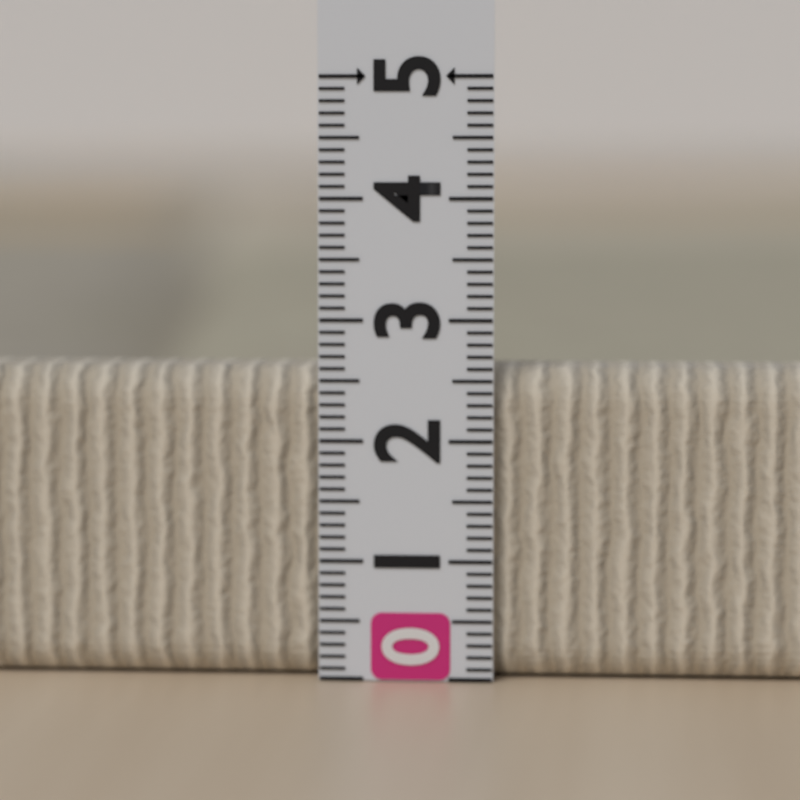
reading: 2.6 (no unit)
